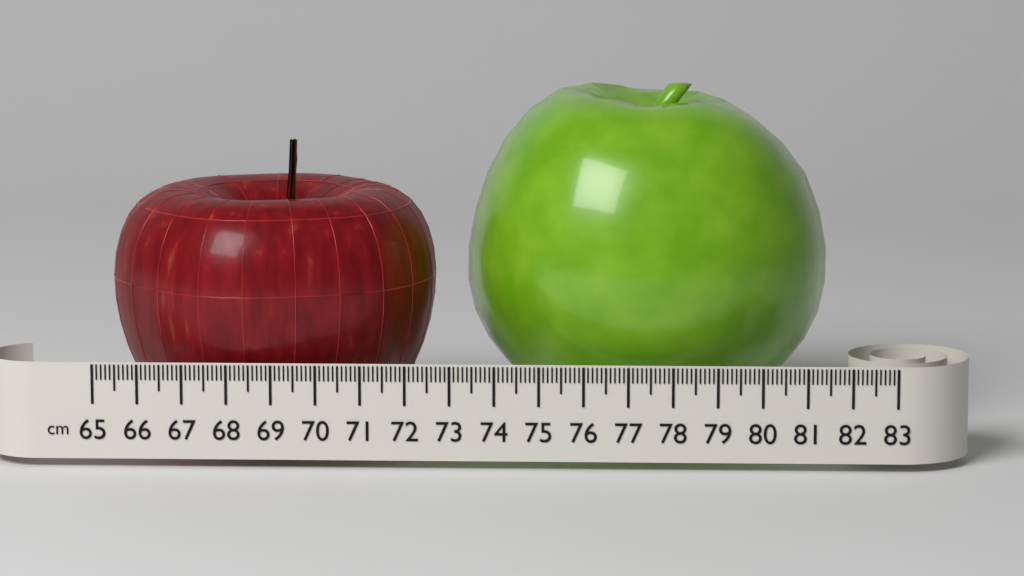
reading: 72.5 cm
